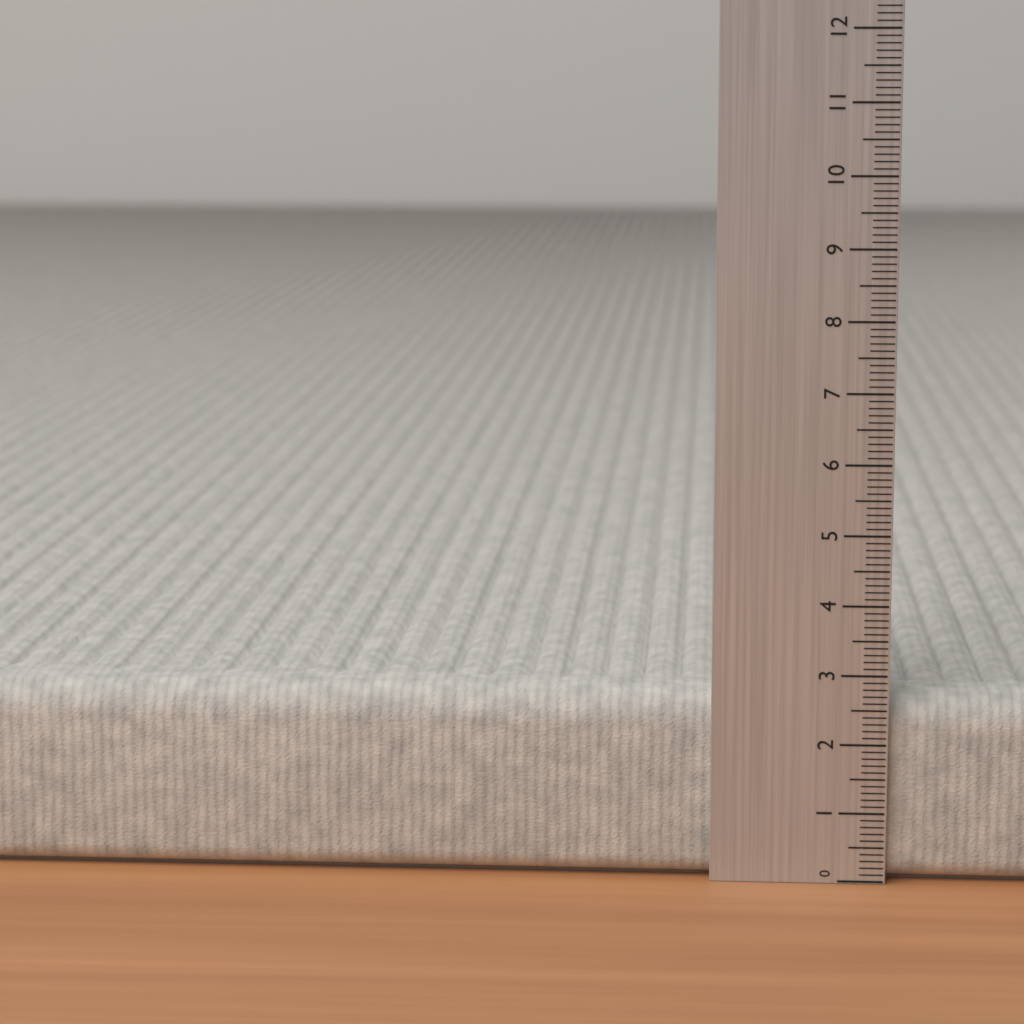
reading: 2.7 (no unit)
